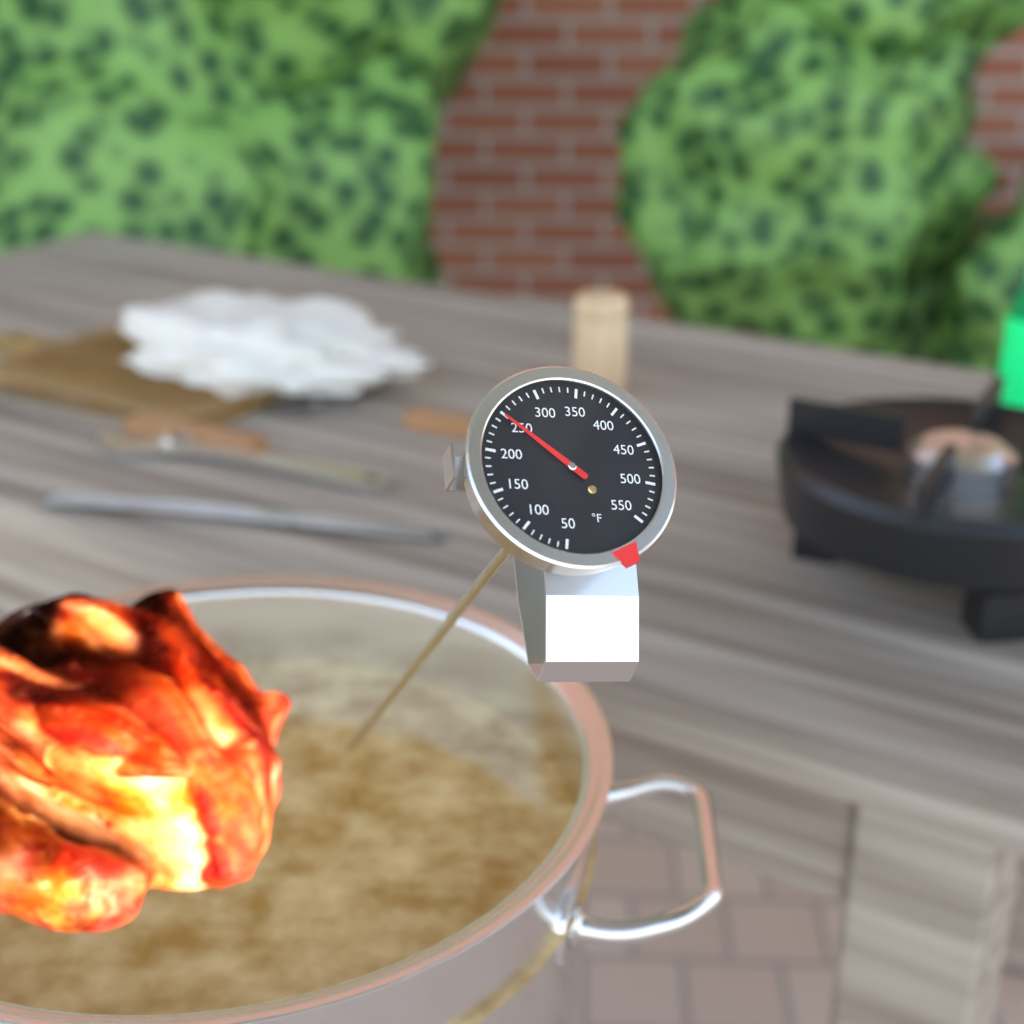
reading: 250 °F
